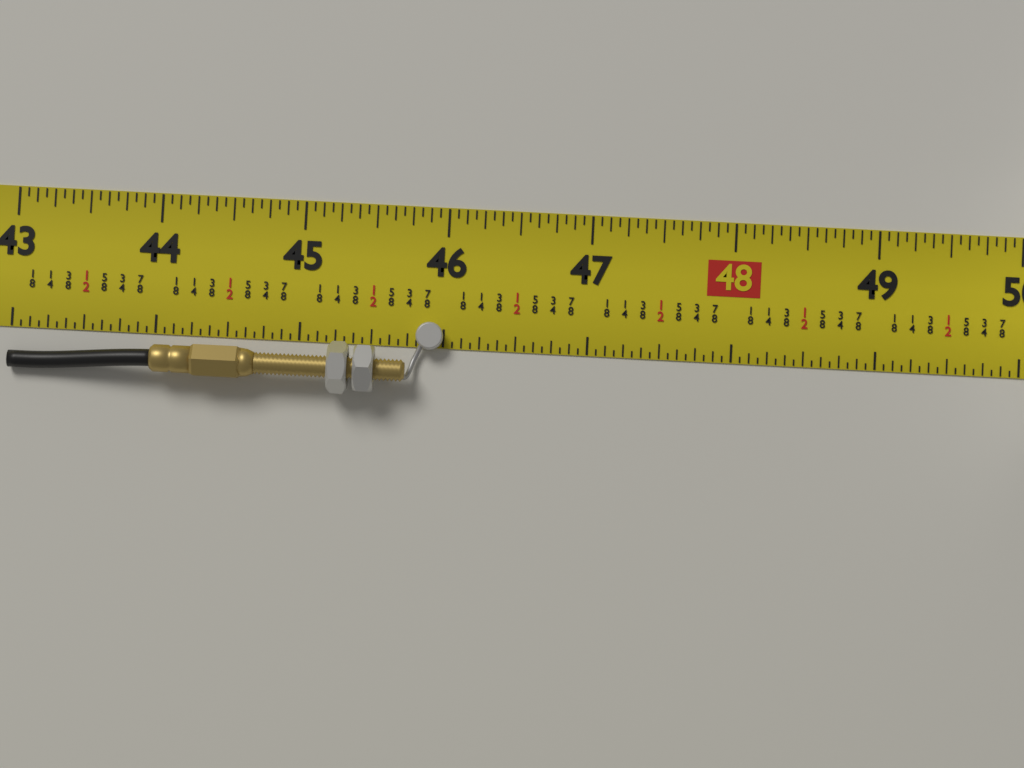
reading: 46.0000 in
